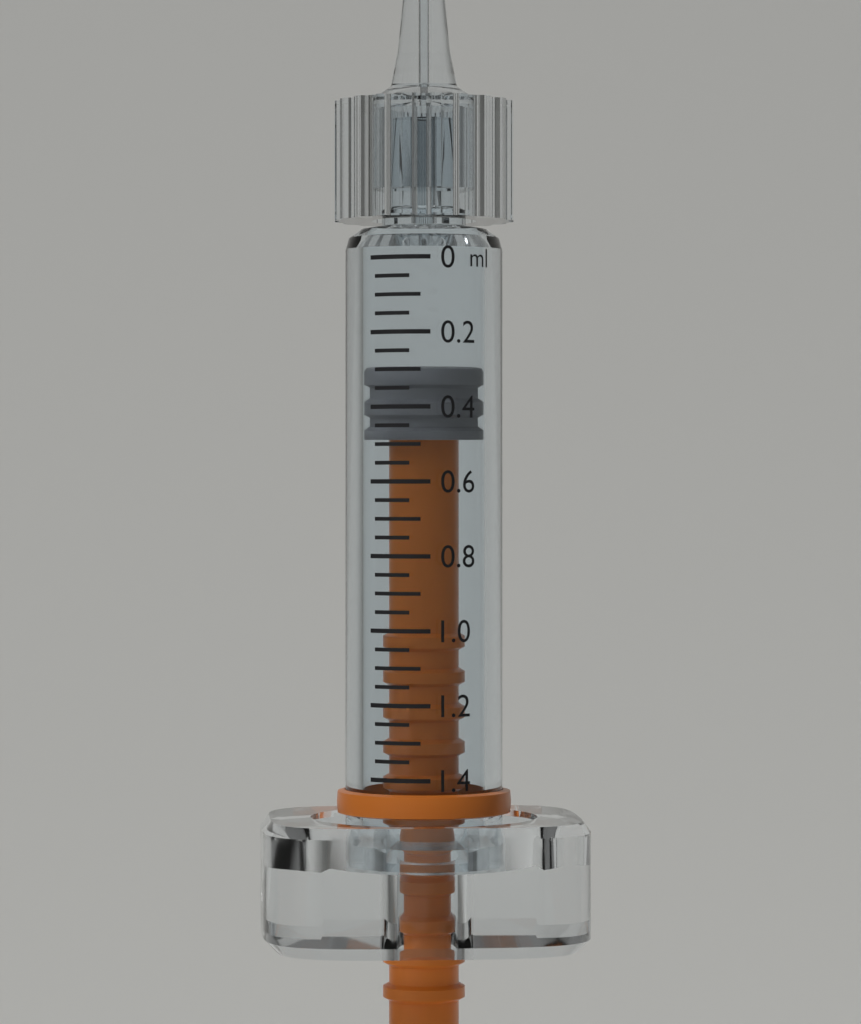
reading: 0.30 ml
